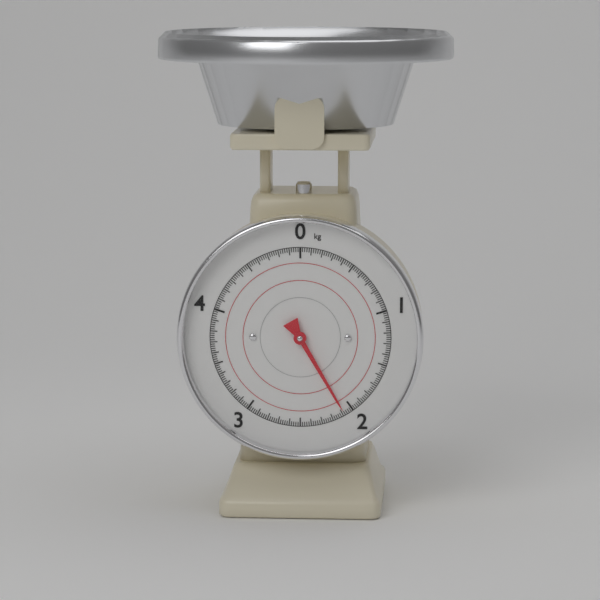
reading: 2.08 kg
